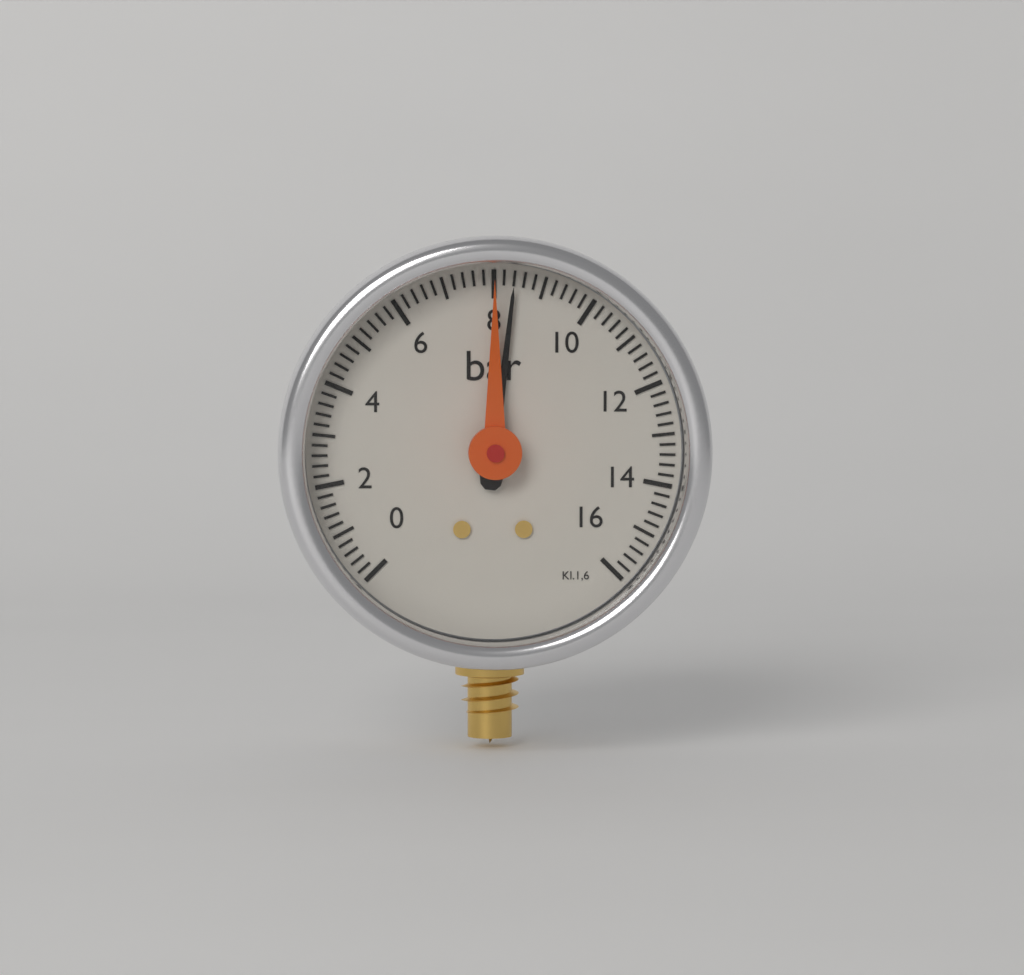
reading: 8.4 bar
